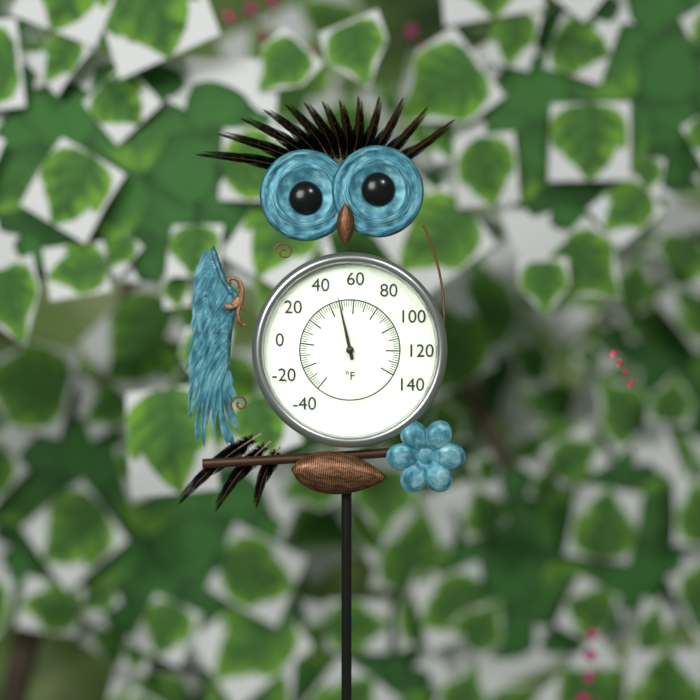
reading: 48 °F
